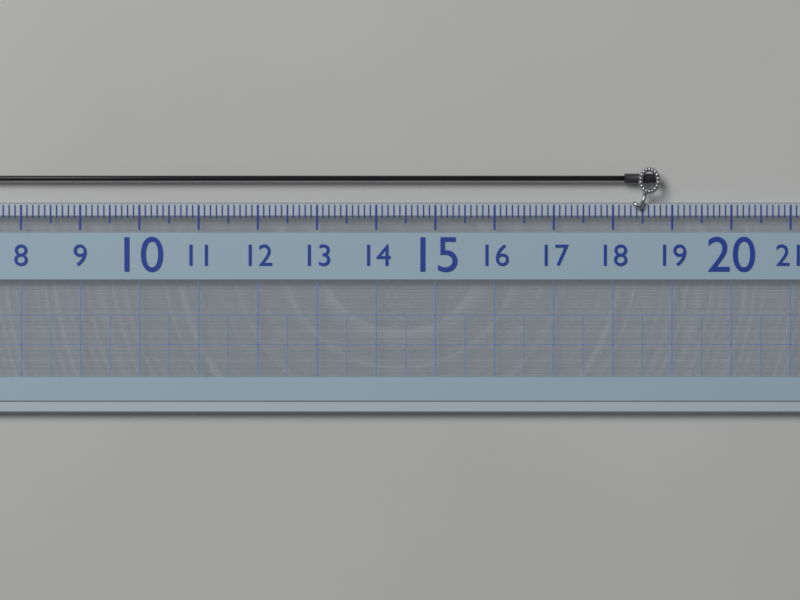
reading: 18.8 (no unit)
